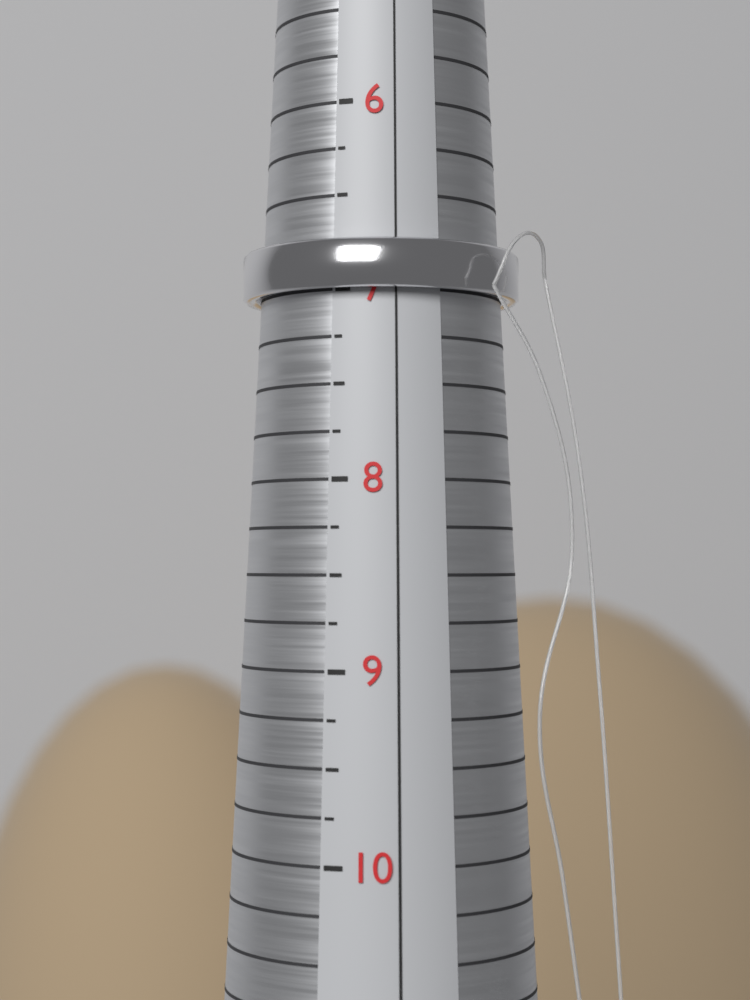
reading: 7.00 (no unit)
